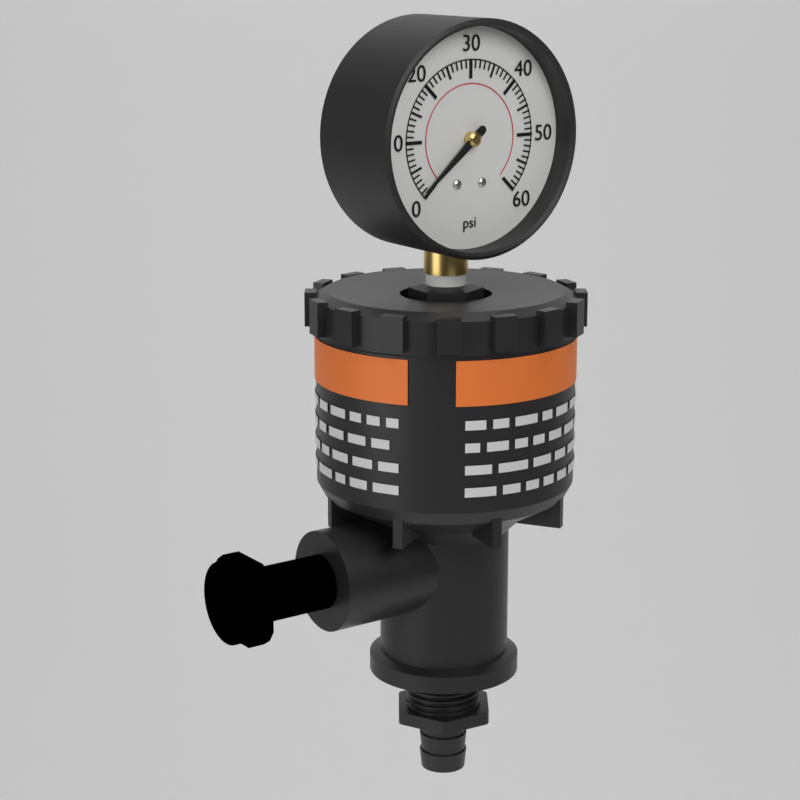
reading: 1 psi
